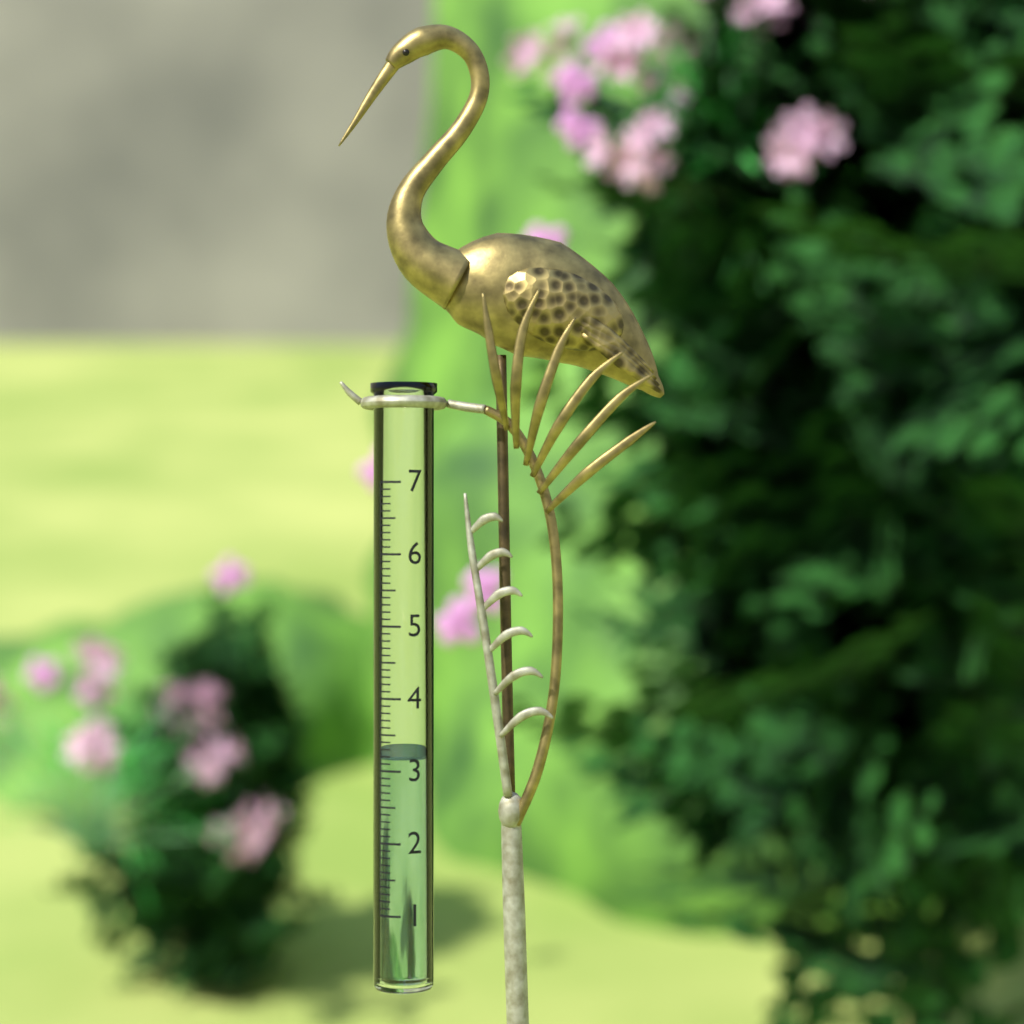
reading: 3.2 (no unit)
